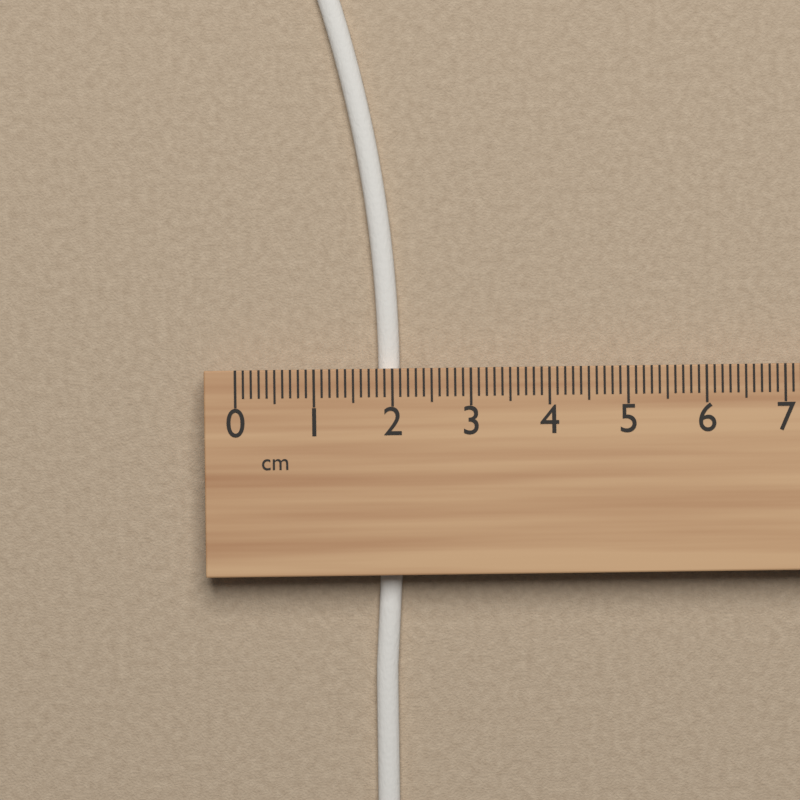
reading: 2.1 cm
